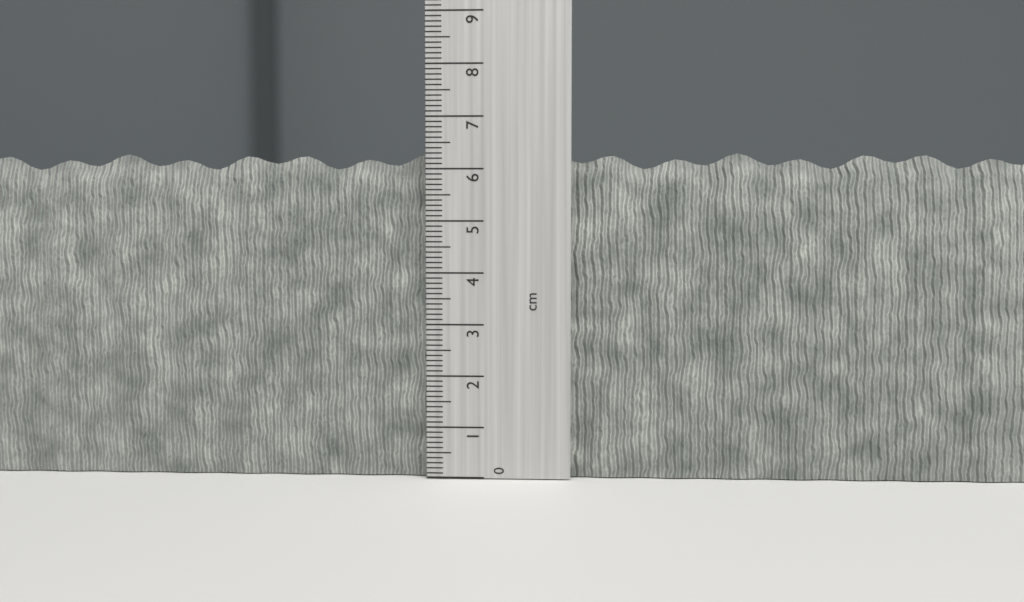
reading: 6.3 cm
